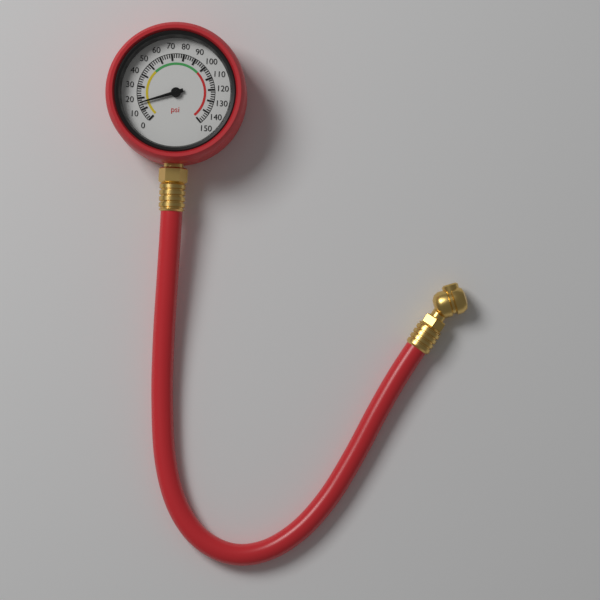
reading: 16 psi
